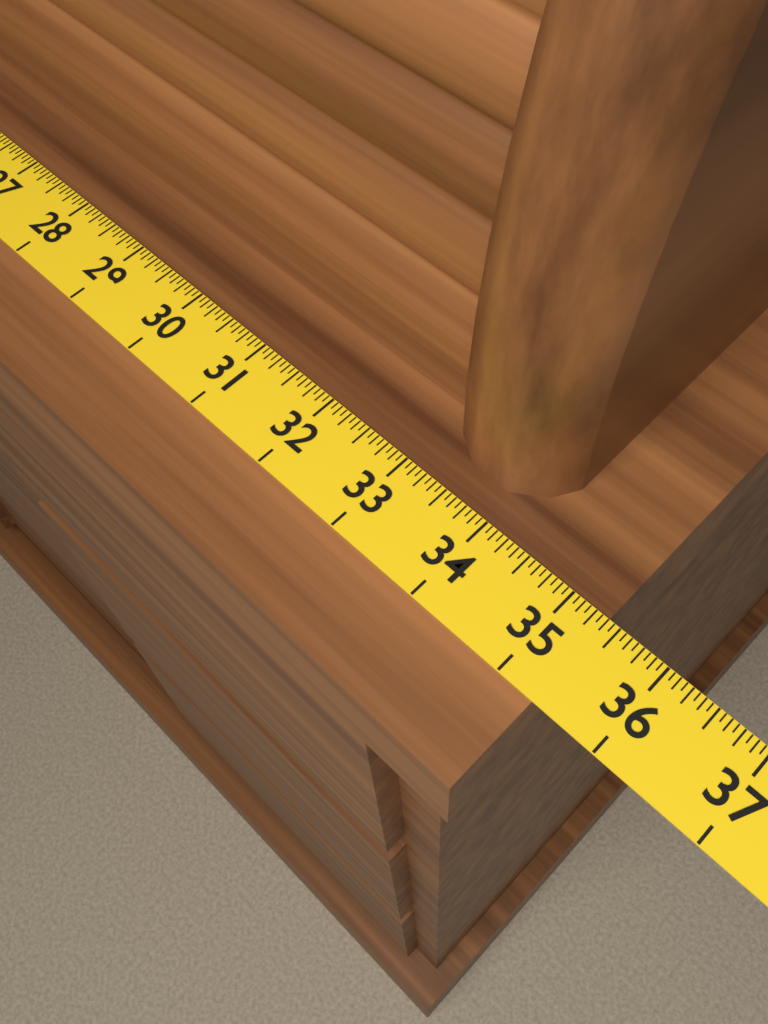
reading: 35.3750 (no unit)
